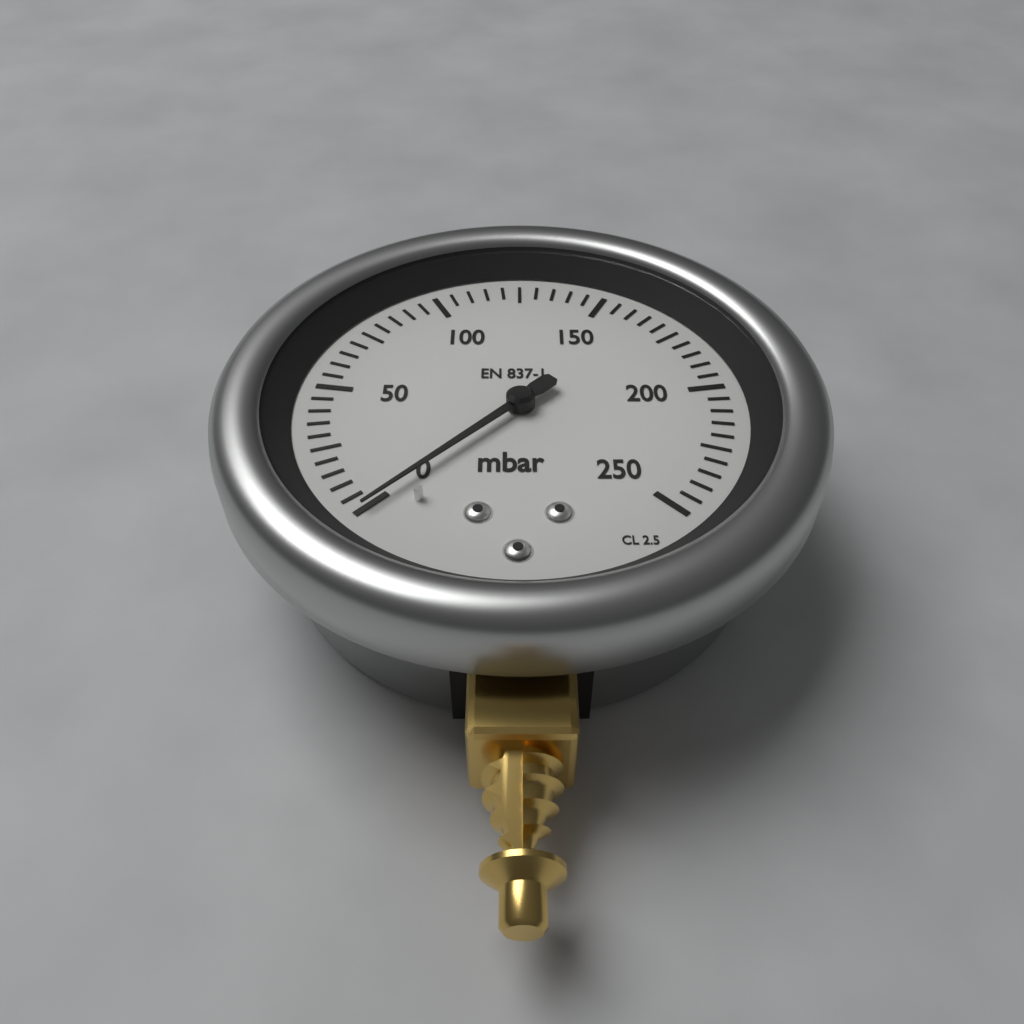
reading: 0 mbar
